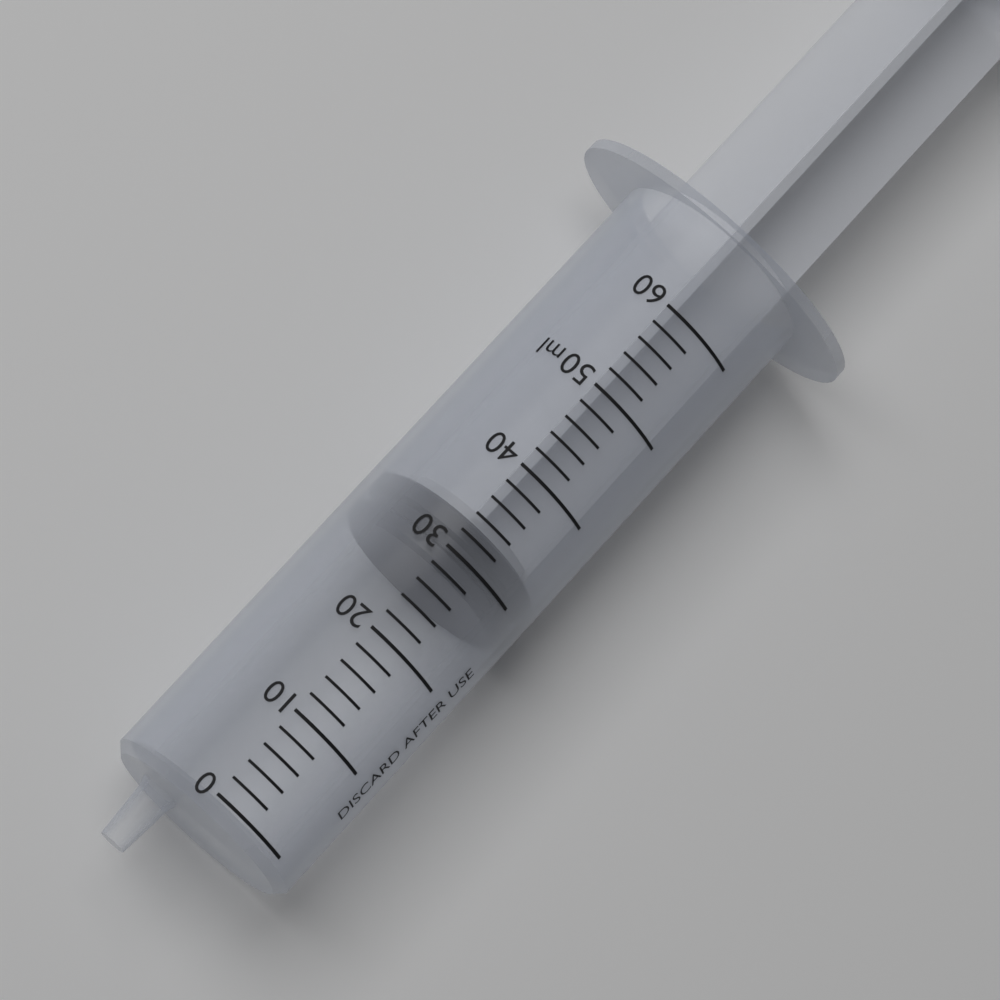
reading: 28 ml
